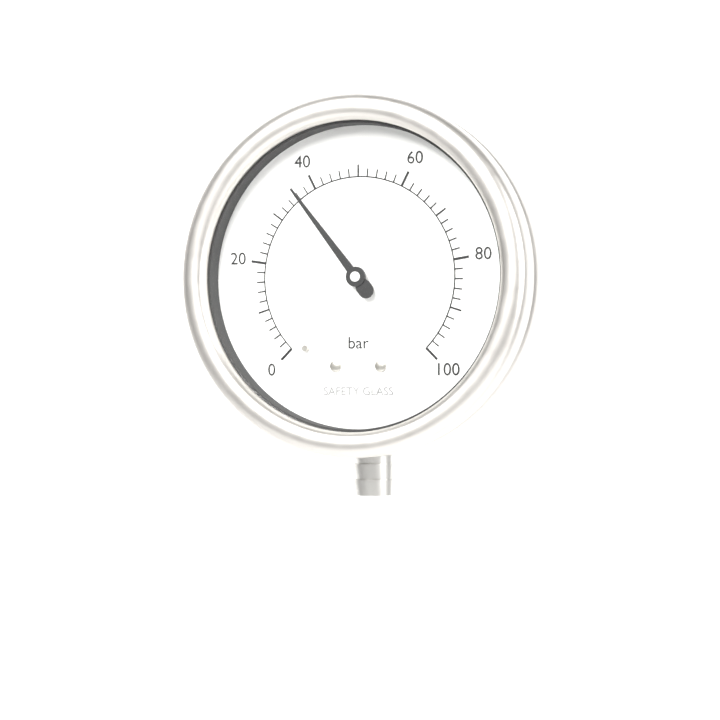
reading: 36 bar
